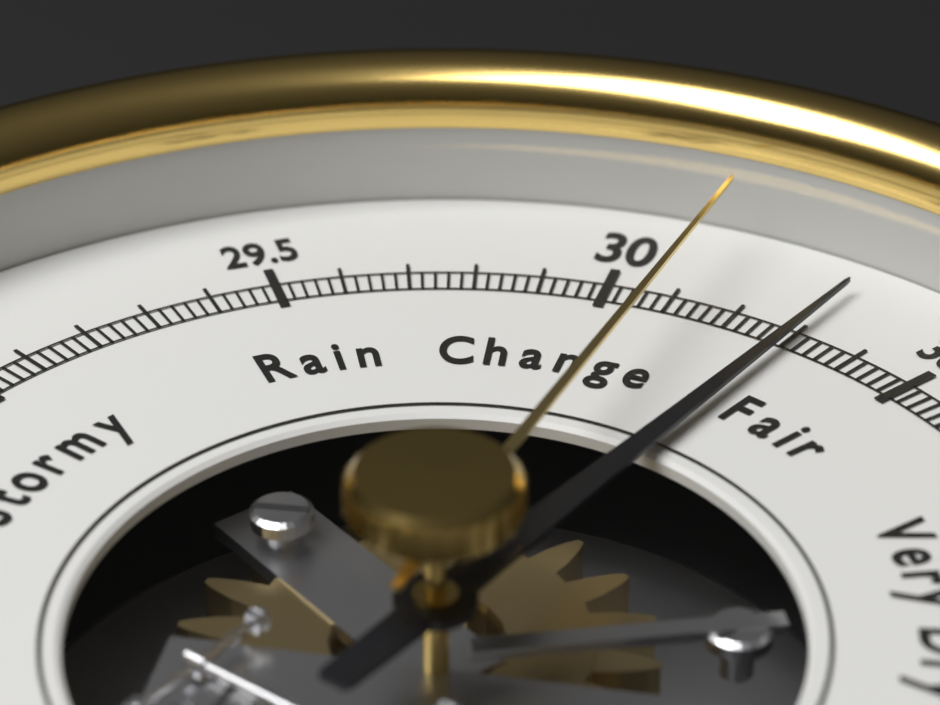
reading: 30.30 inHg
